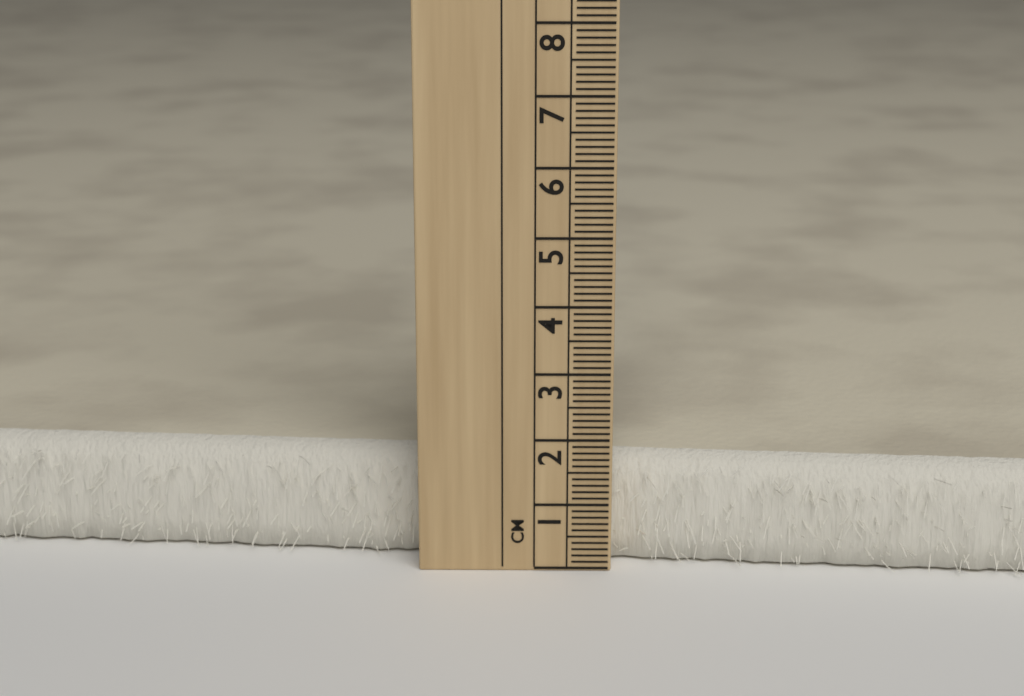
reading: 1.6 cm
